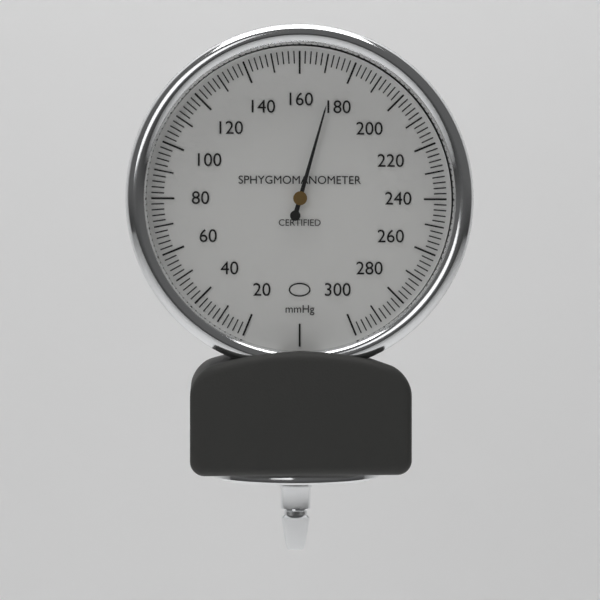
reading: 174 mmHg
